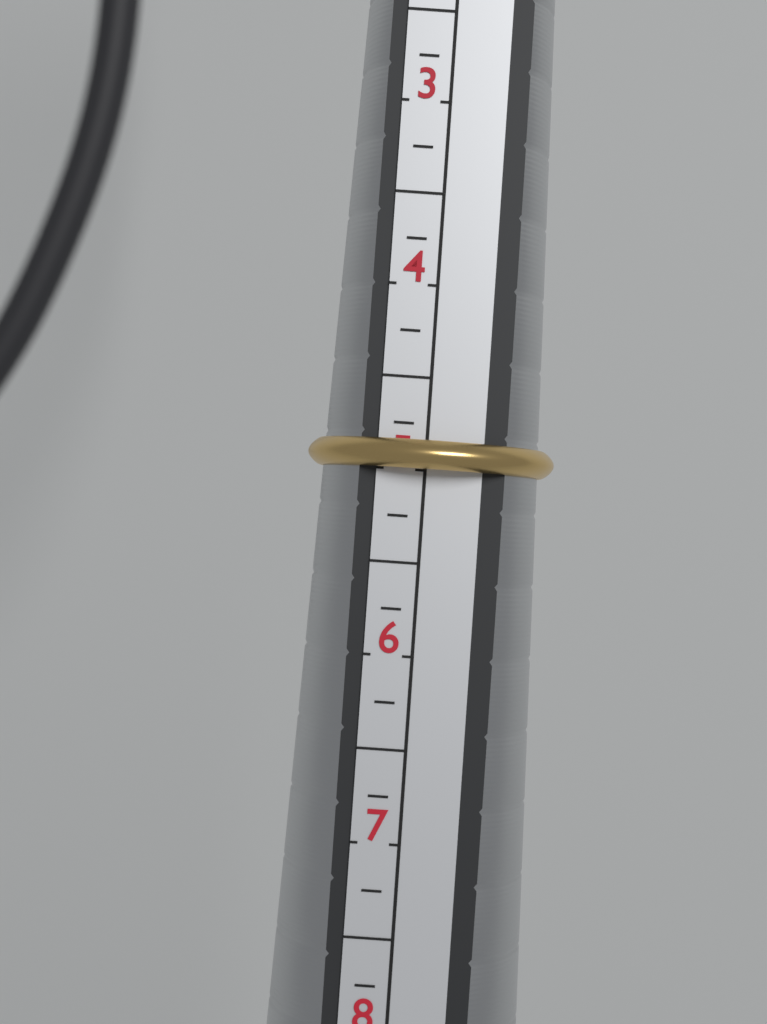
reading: 5.00 (no unit)
